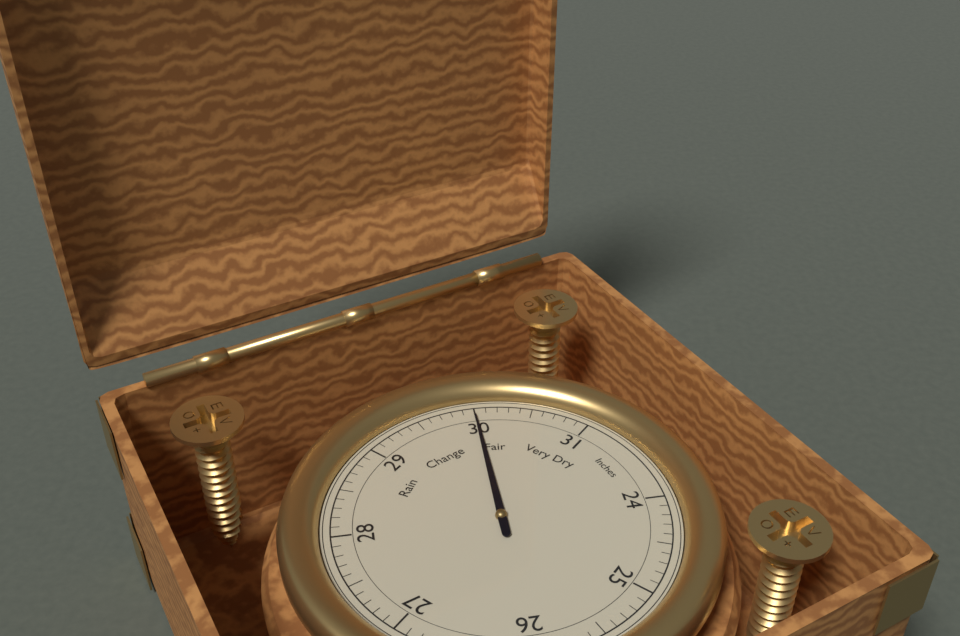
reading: 30.0 Inches
